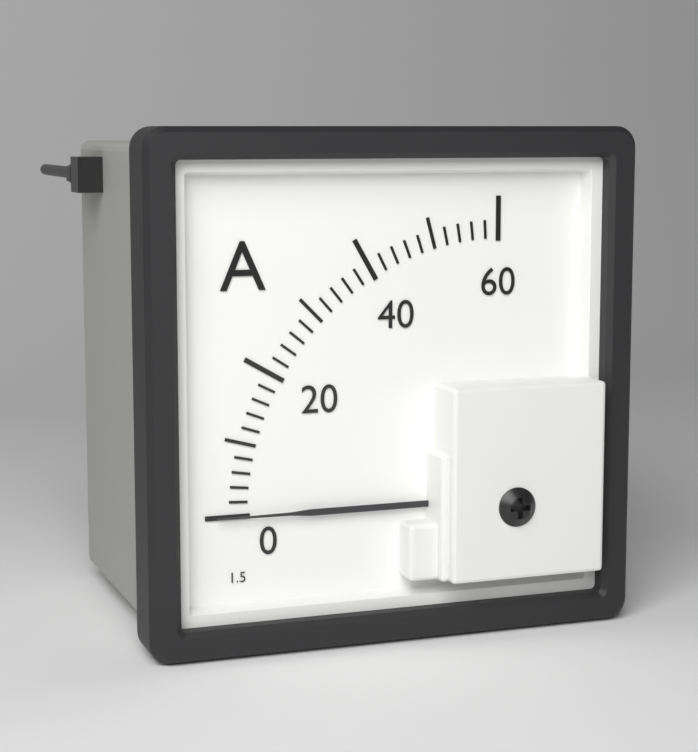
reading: 0 A
